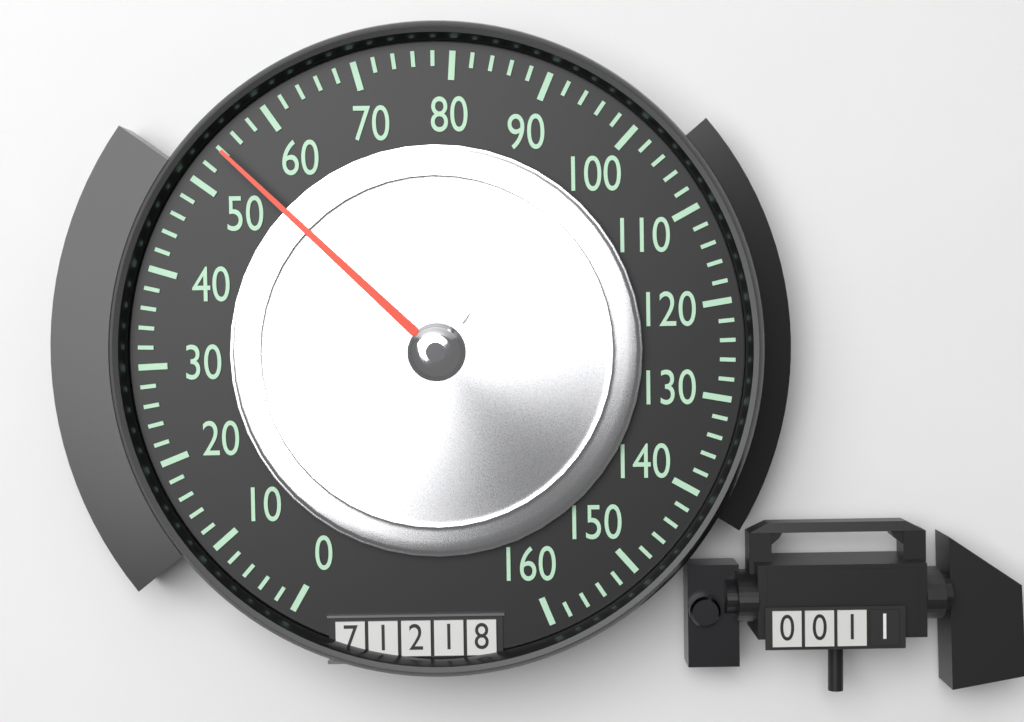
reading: 54 (no unit)
